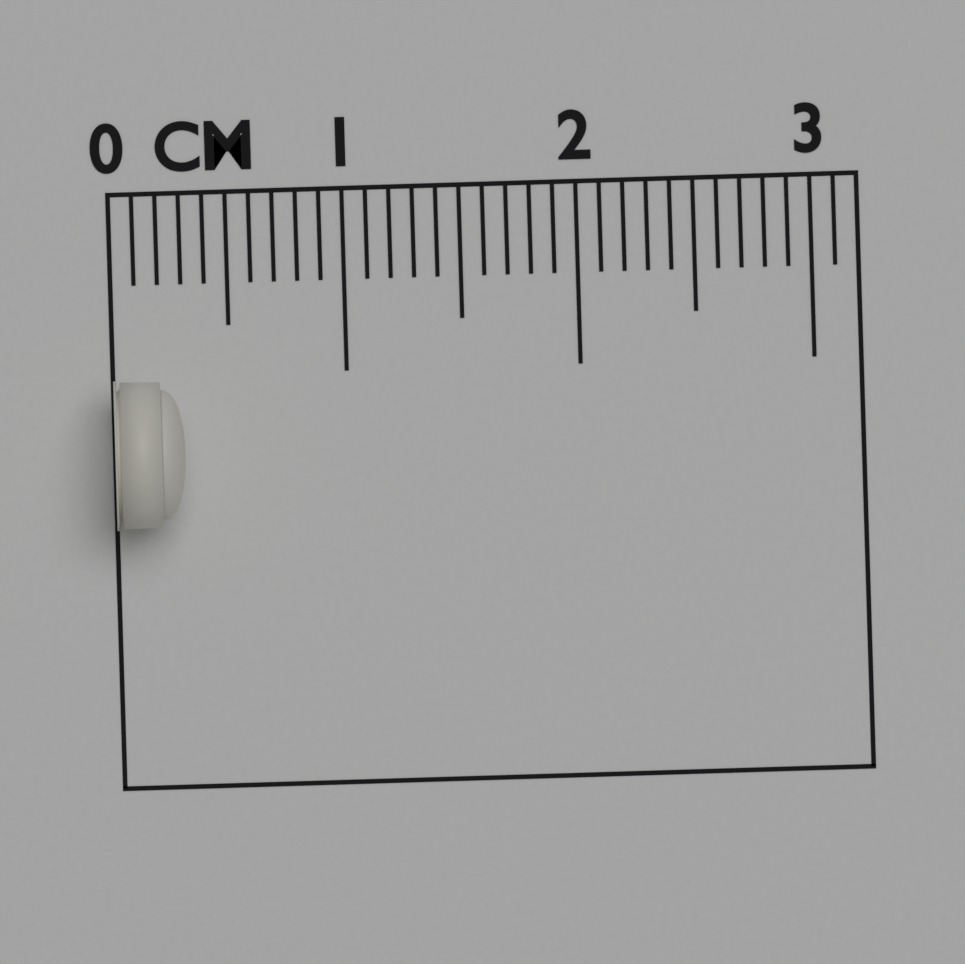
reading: 0.3 cm
